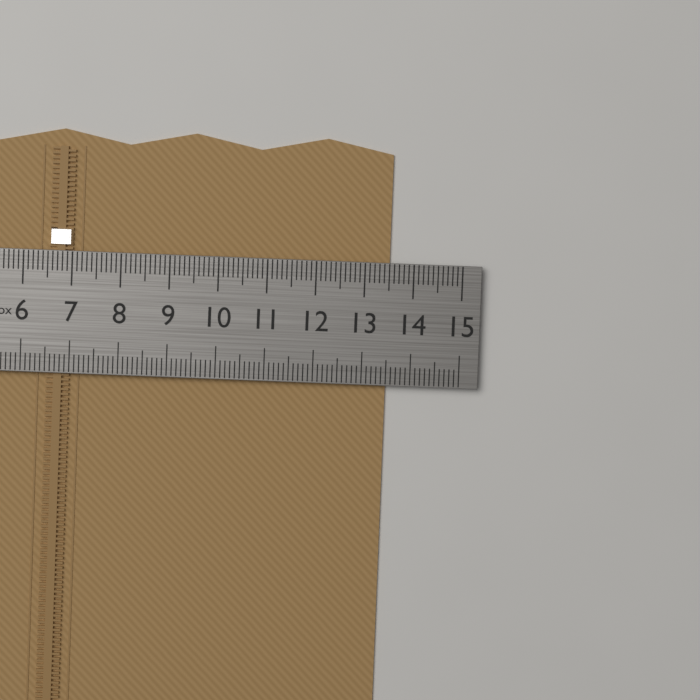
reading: 13.5 cm
